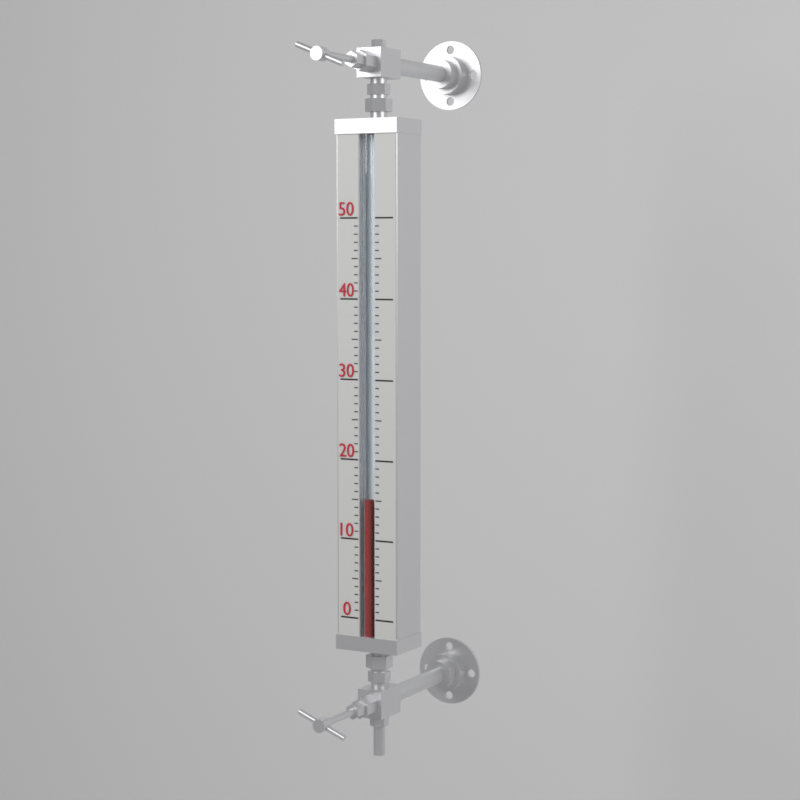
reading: 15 (no unit)
